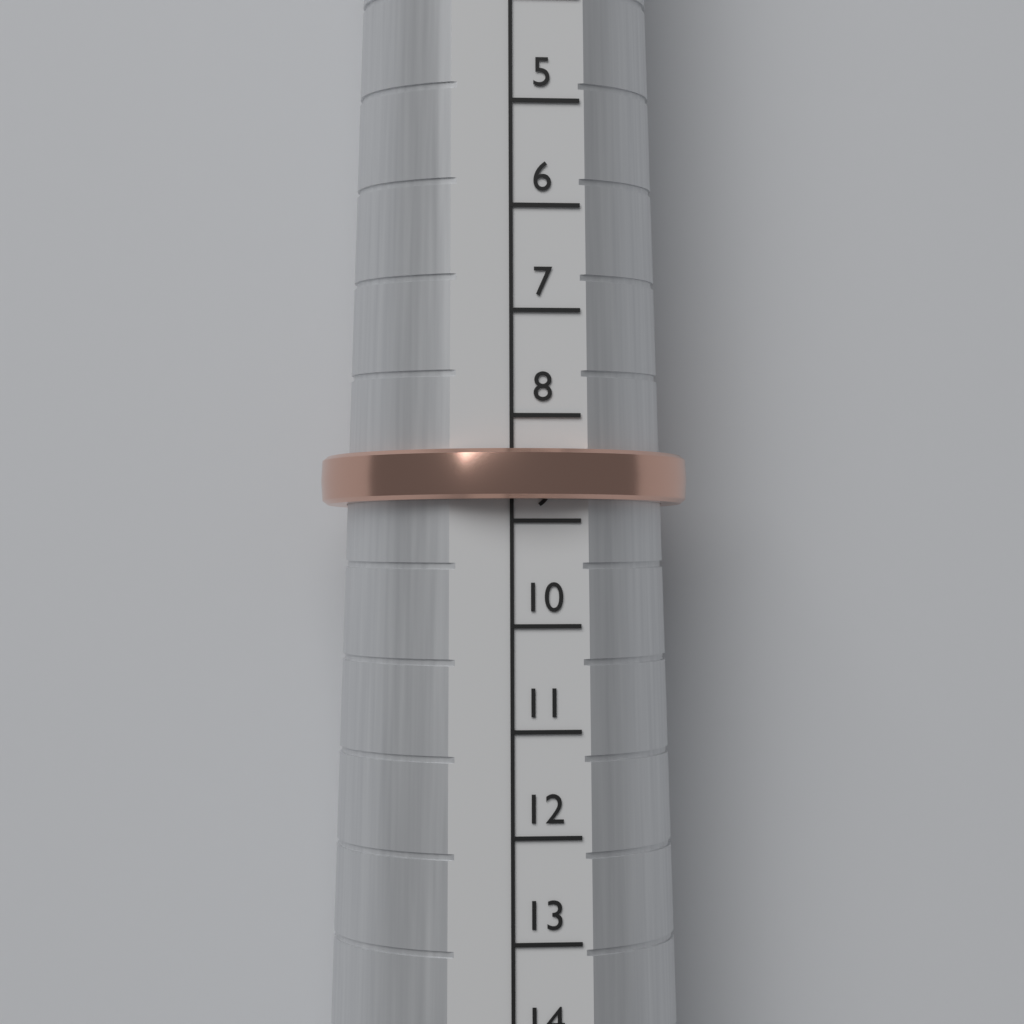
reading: 8.8 (no unit)
